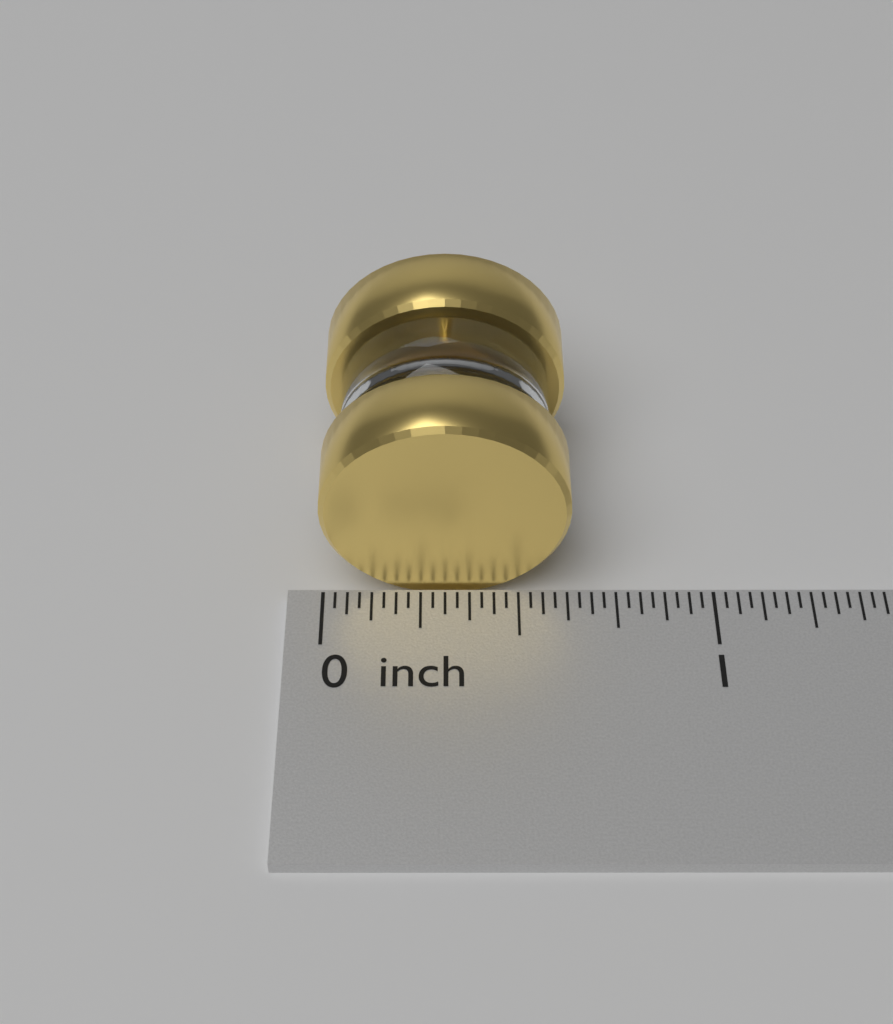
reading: 0.62500 inch
